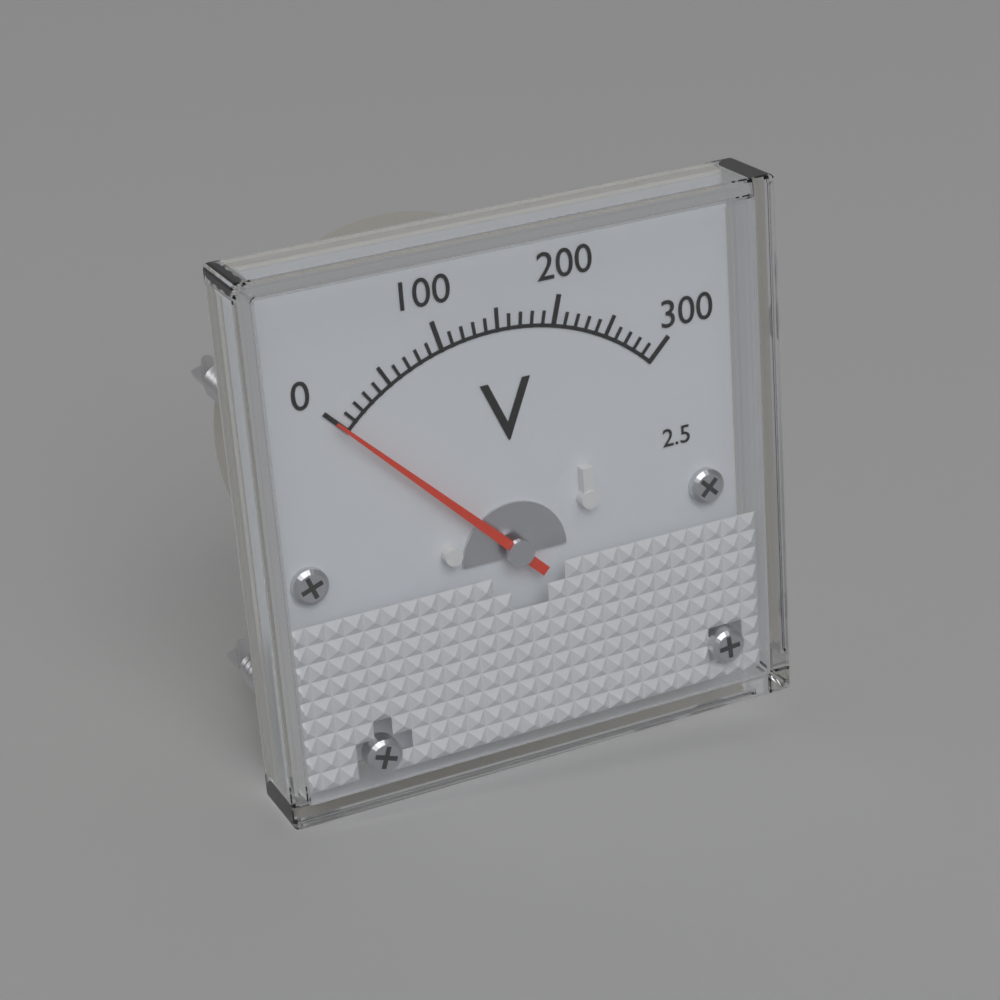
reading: 0 V
